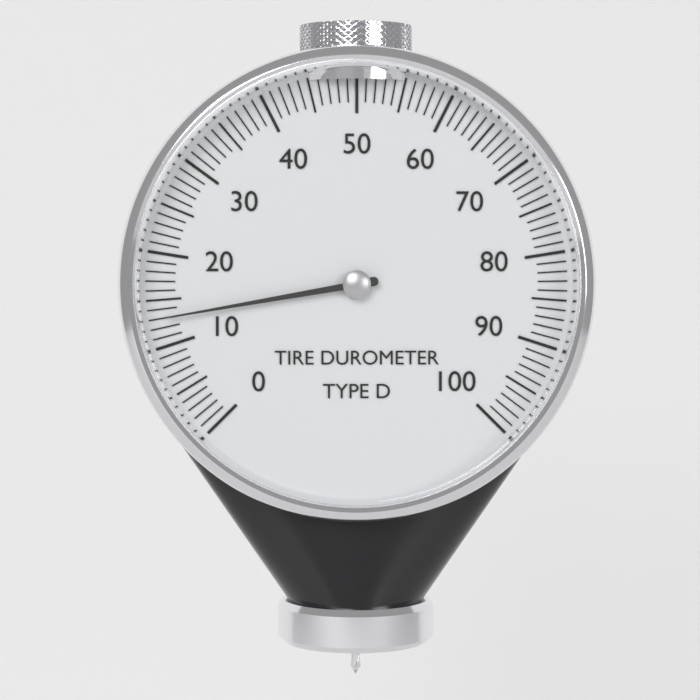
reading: 13 (no unit)
